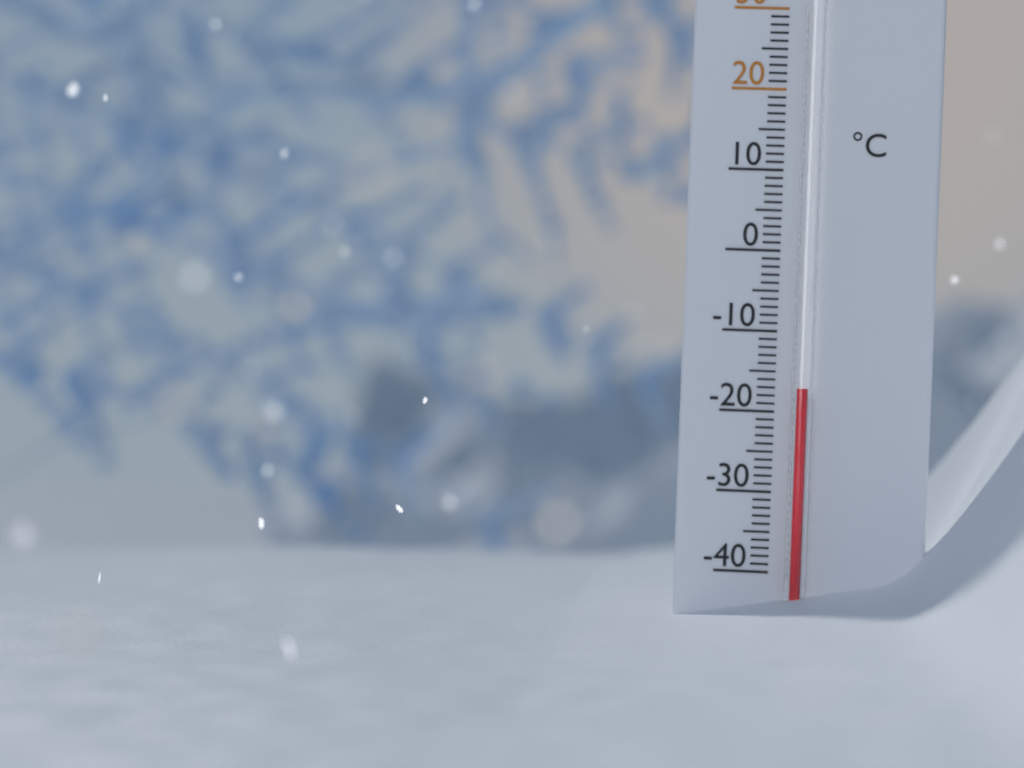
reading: -17 °C
